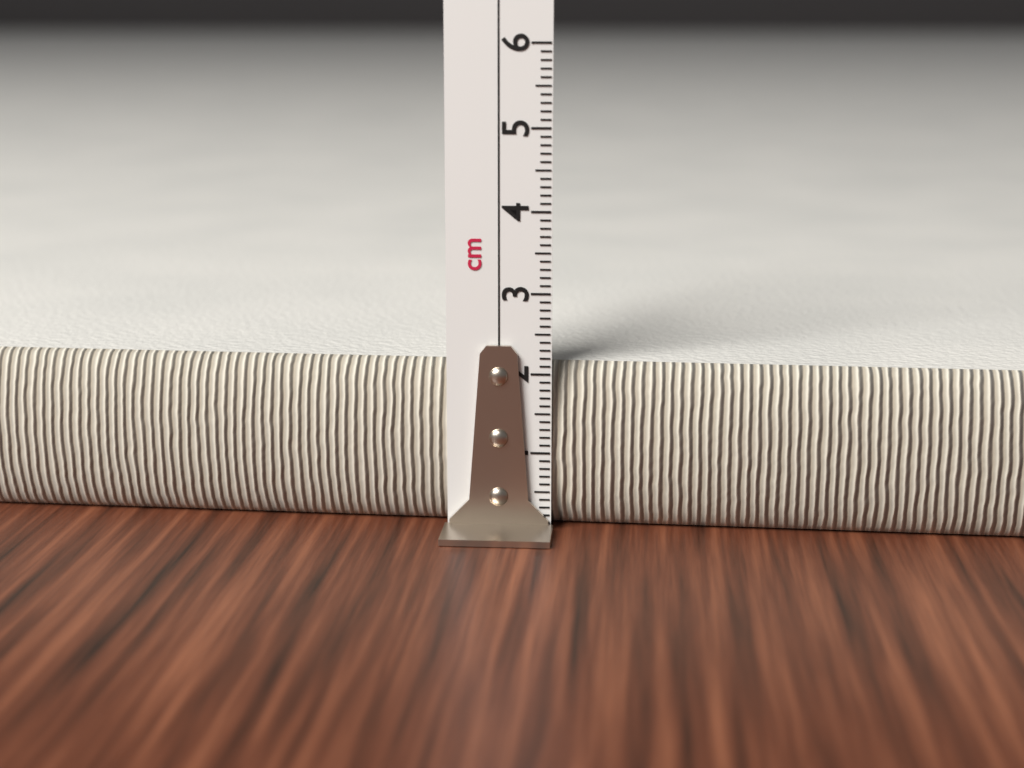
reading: 2.1 cm
